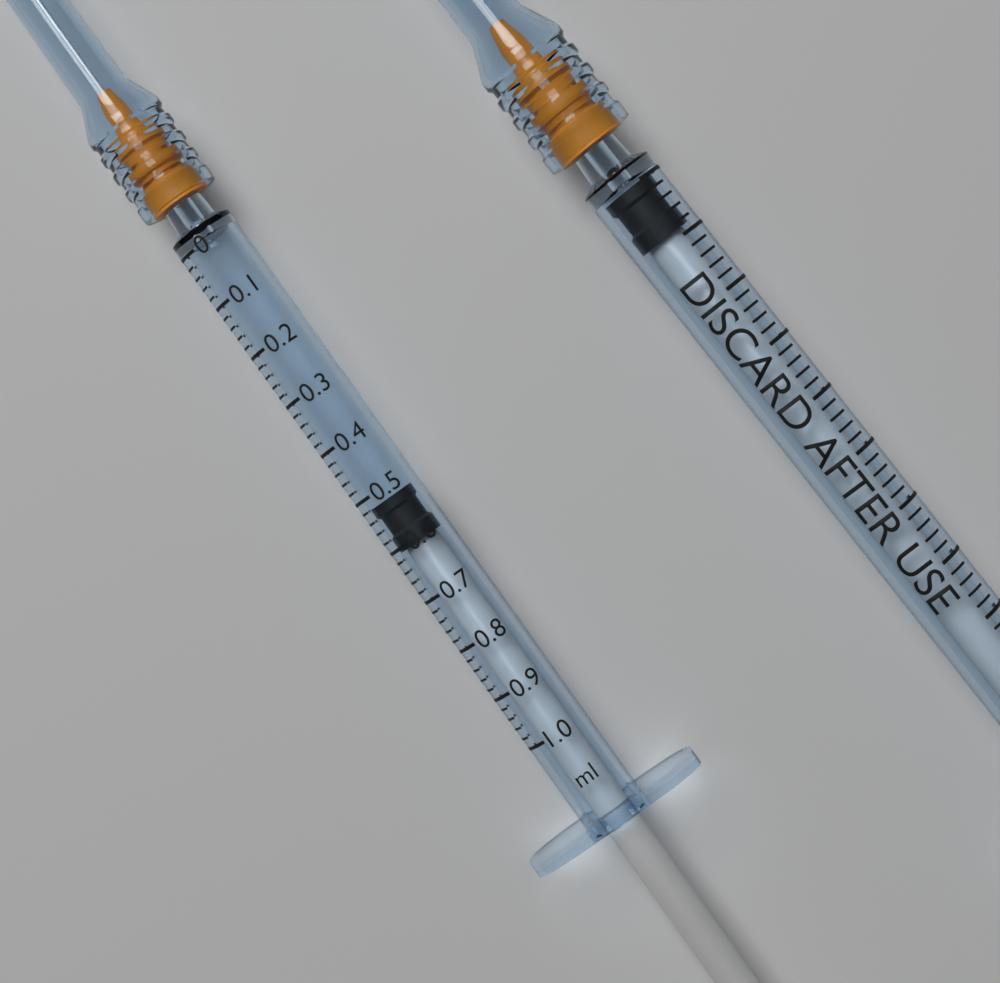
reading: 0.52 ml
